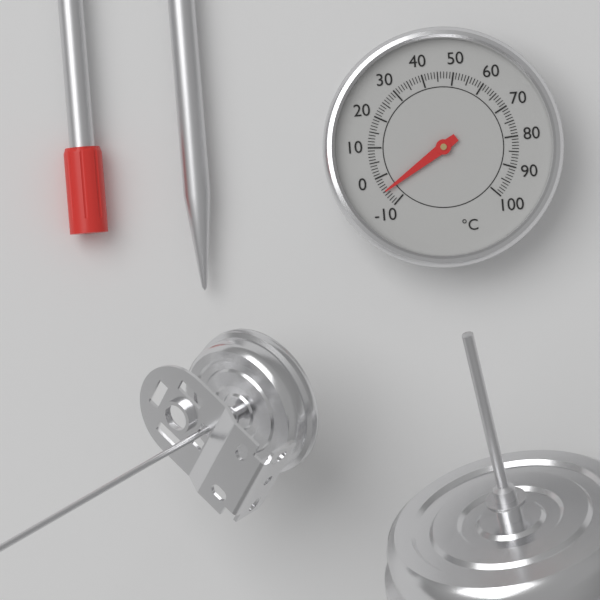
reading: -5 °C
